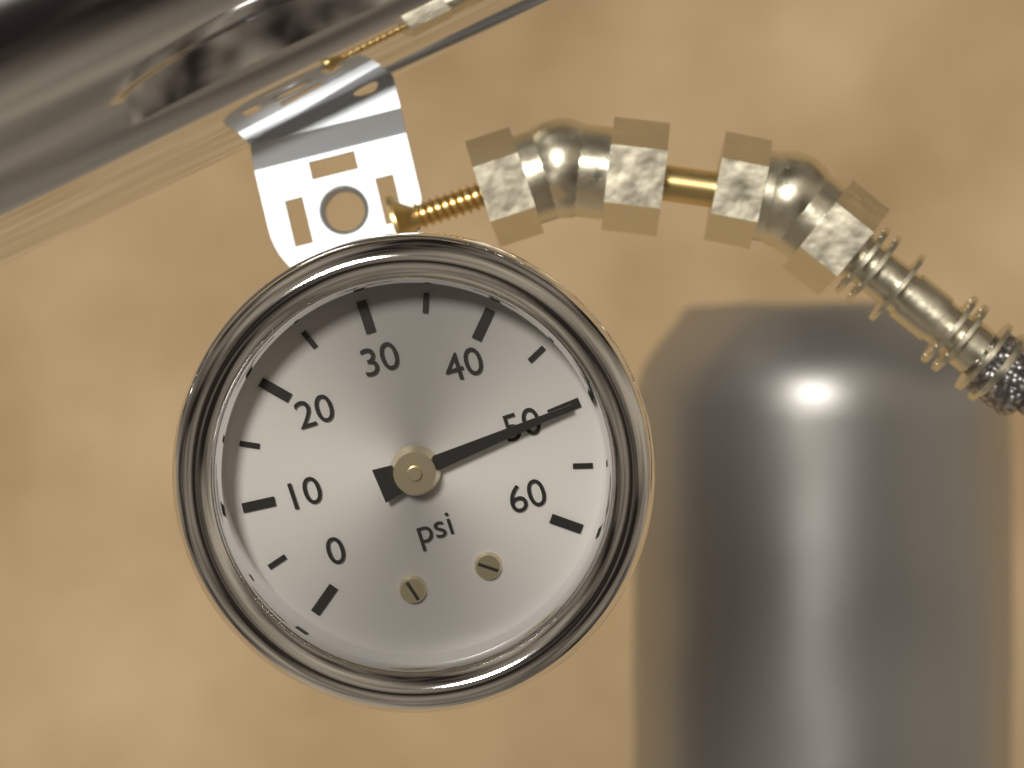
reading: 50 psi
